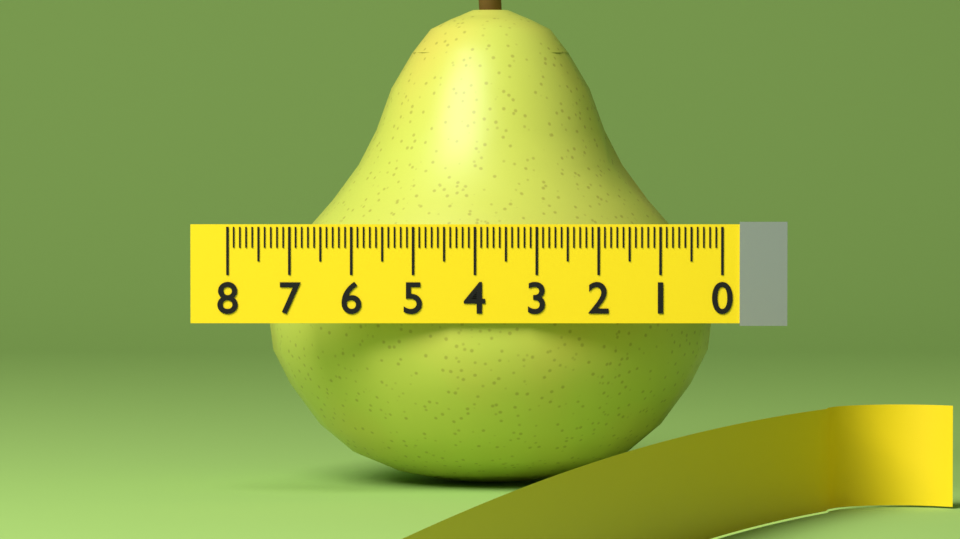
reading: 7.5 (no unit)
